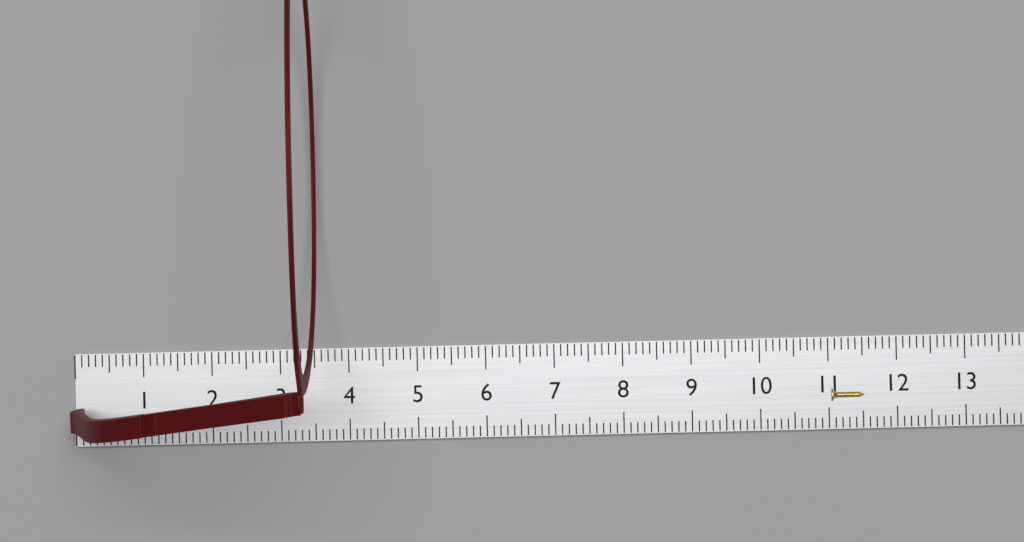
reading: 3.6 cm
